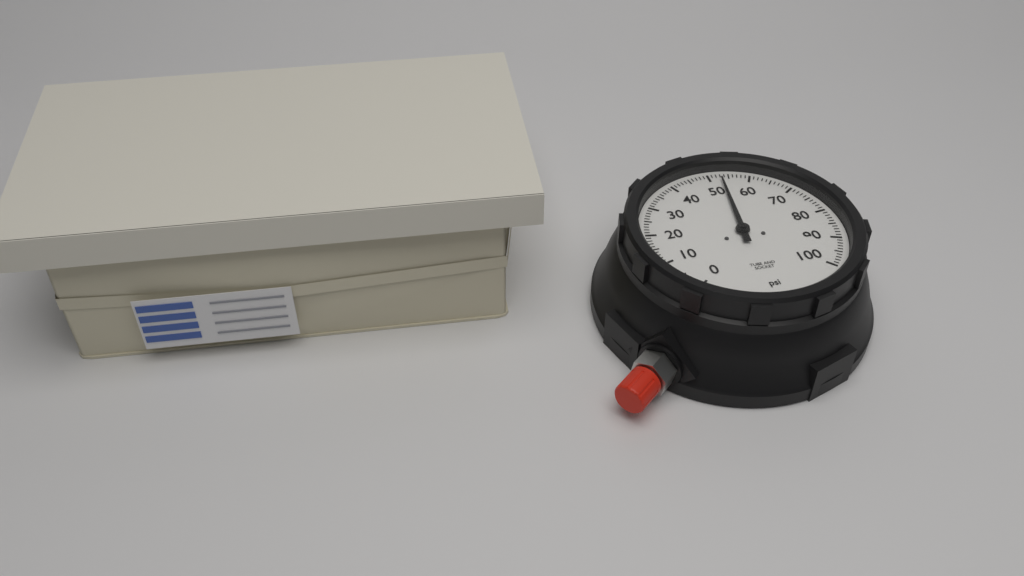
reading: 53 psi
